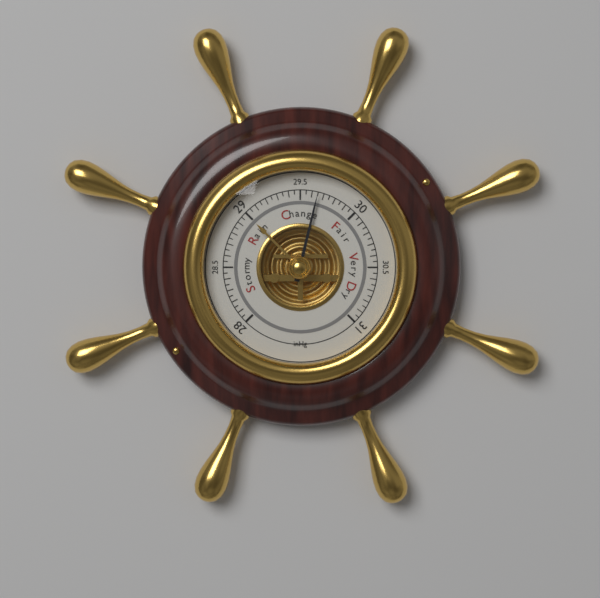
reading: 29.65 inHg
